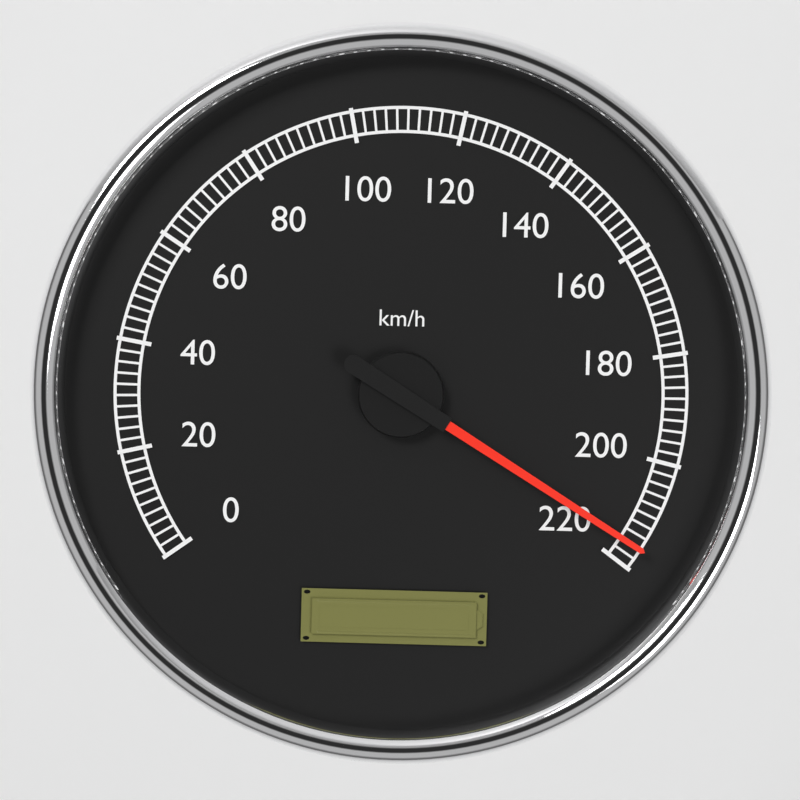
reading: 216 km/h
